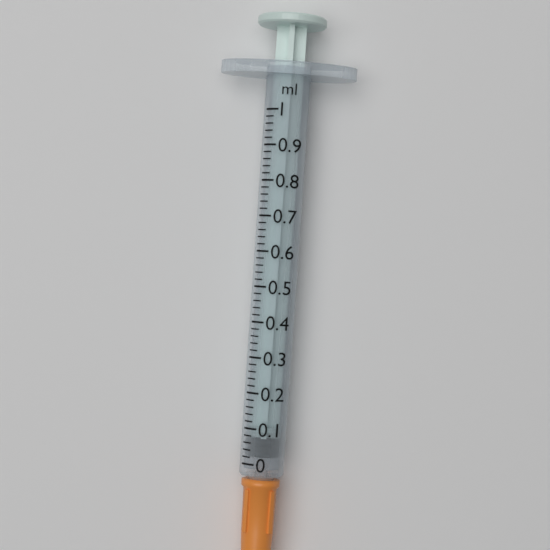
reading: 0.02 ml
